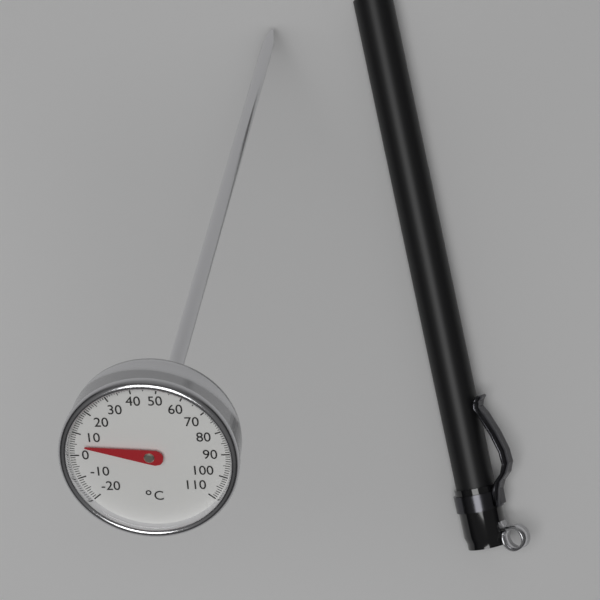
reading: 5 °C
